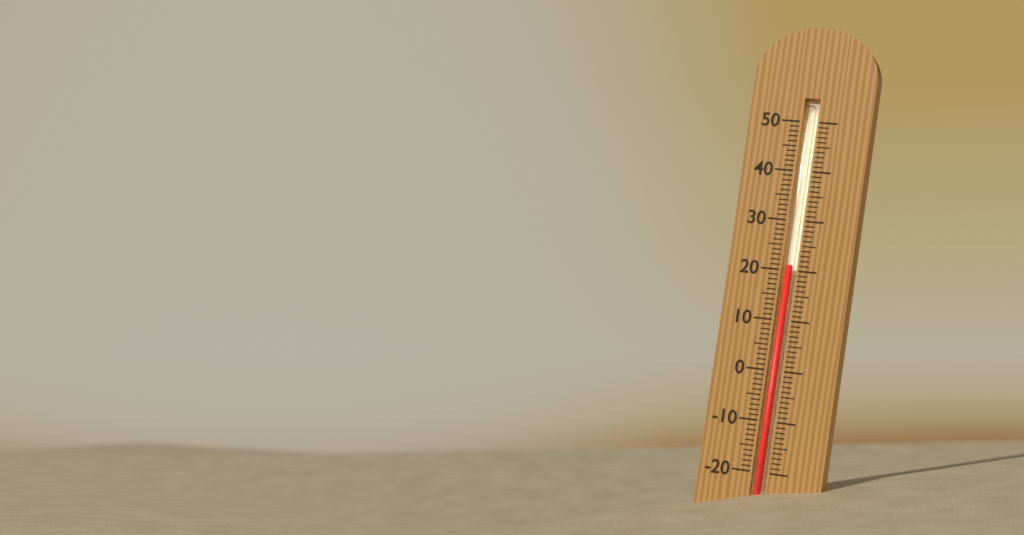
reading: 21 (no unit)
